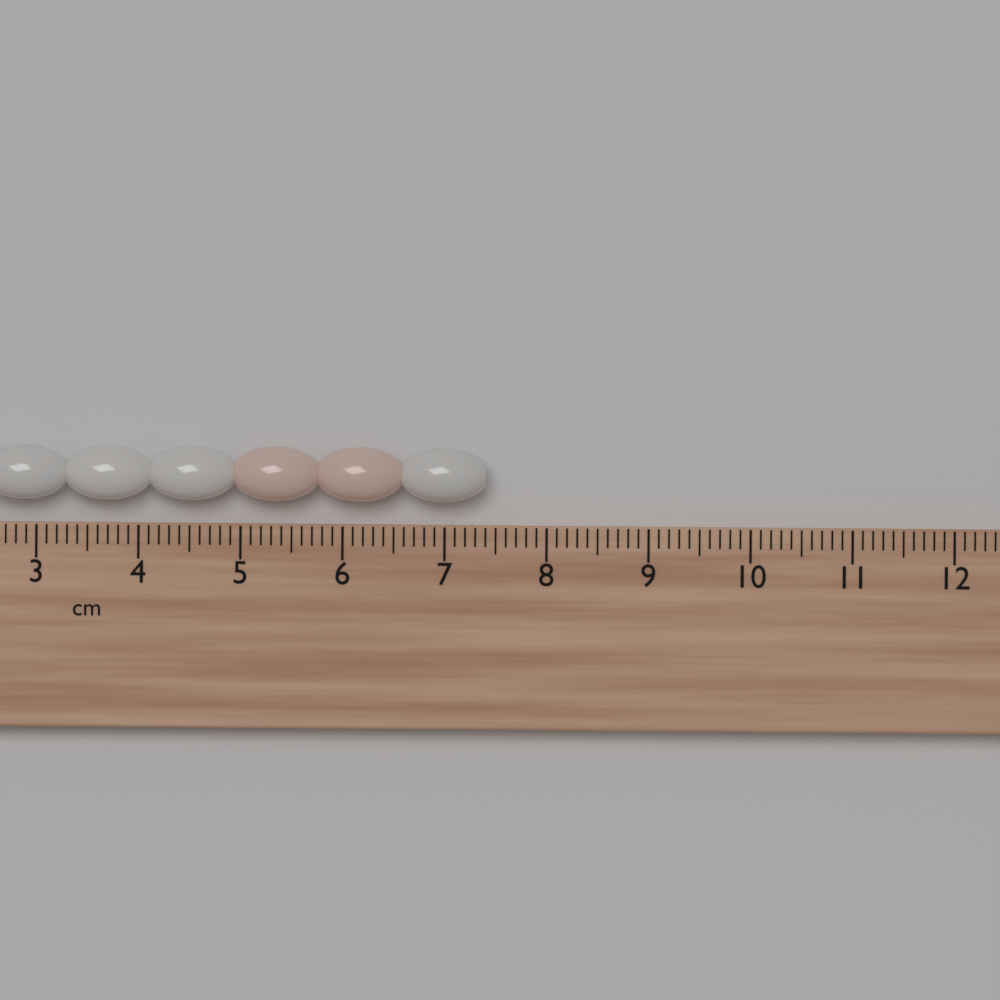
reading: 7.4 cm
